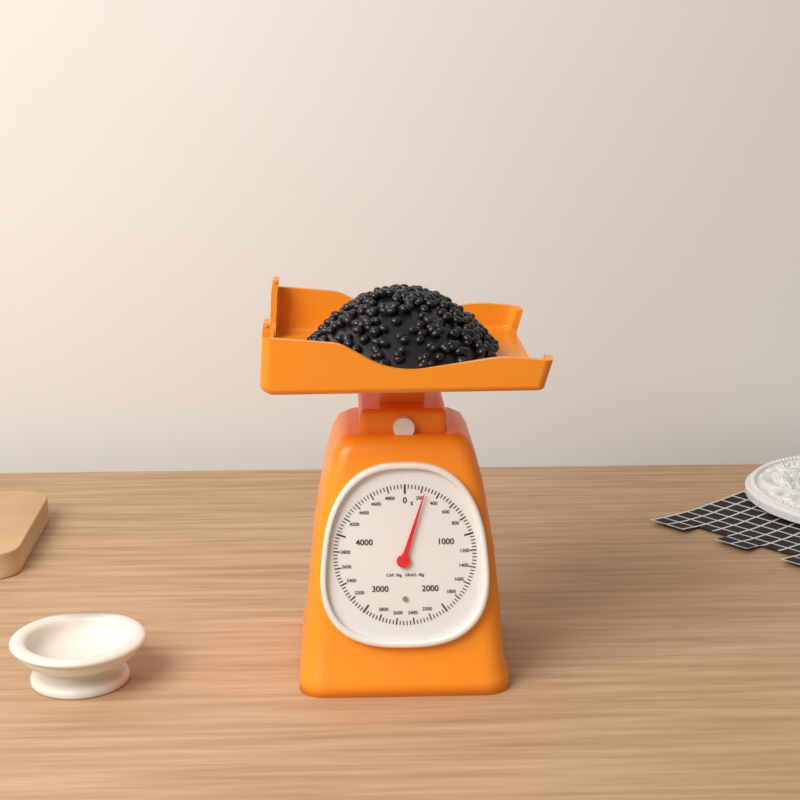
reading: 240 g
